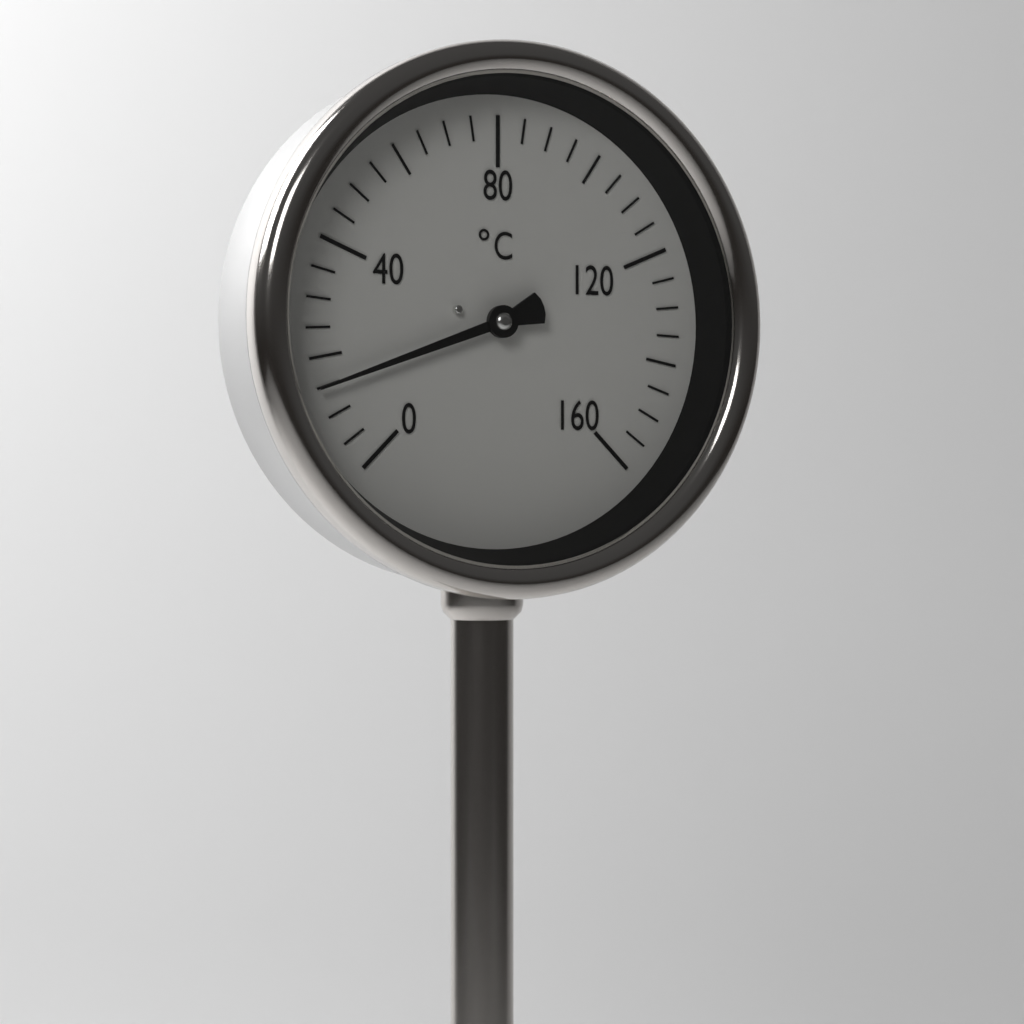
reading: 15 °C
